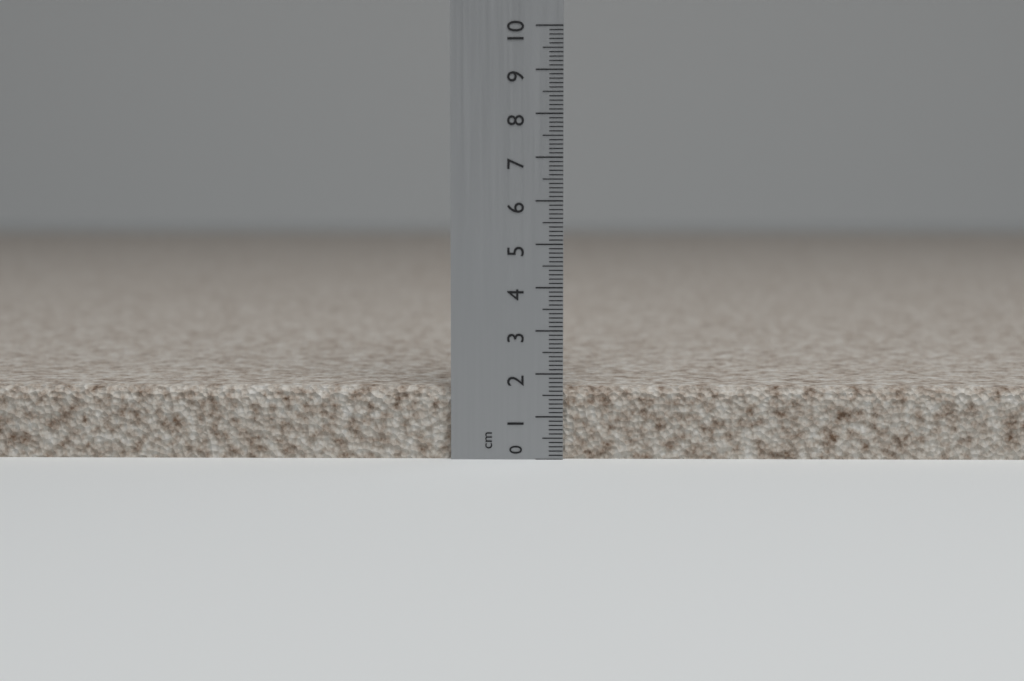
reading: 1.7 cm
